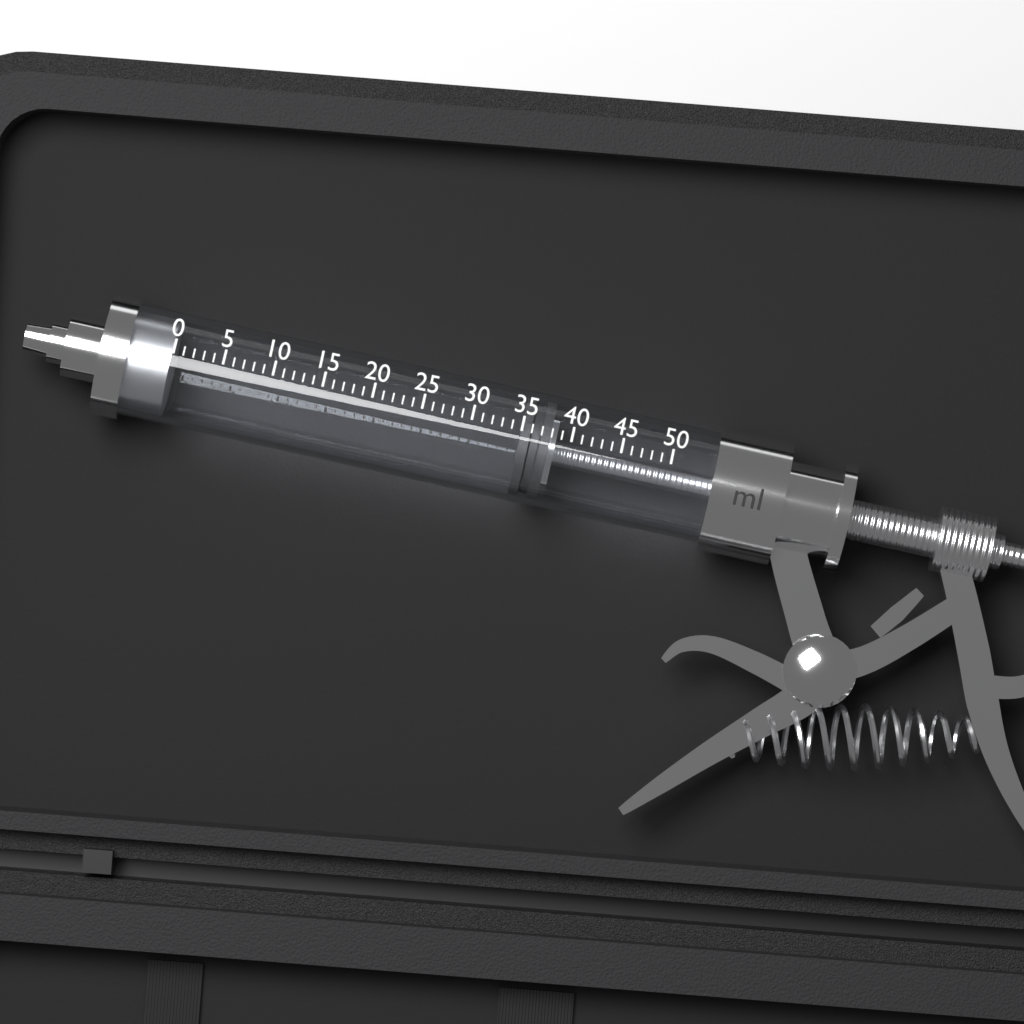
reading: 35 ml
